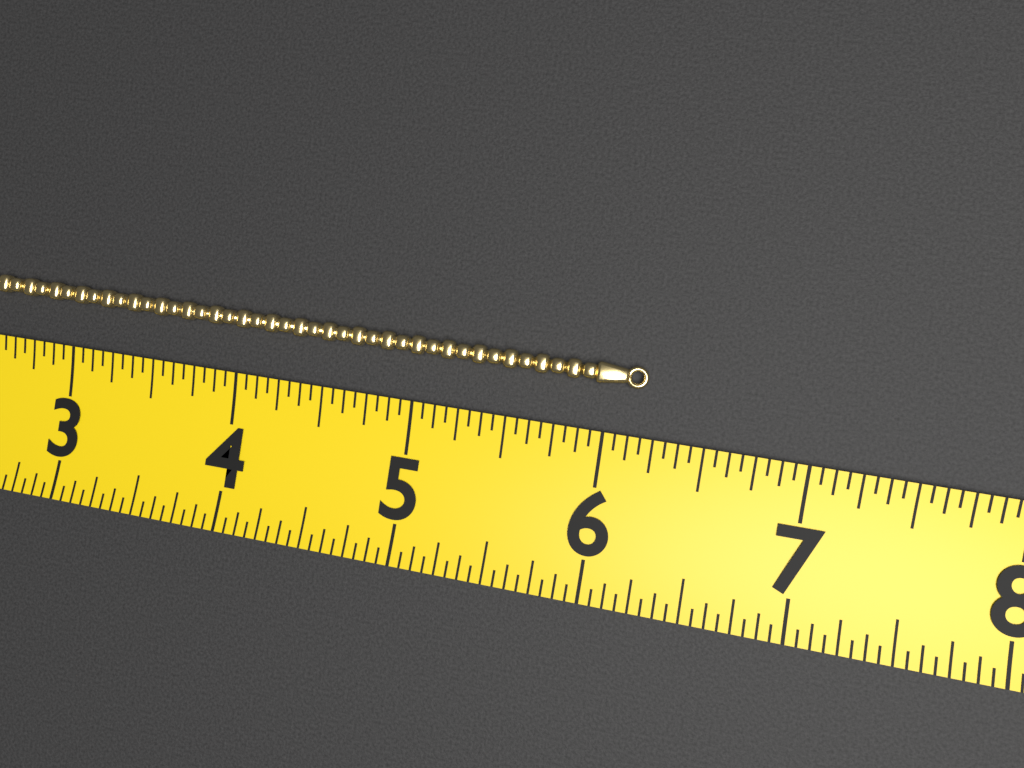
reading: 6.1875 (no unit)
